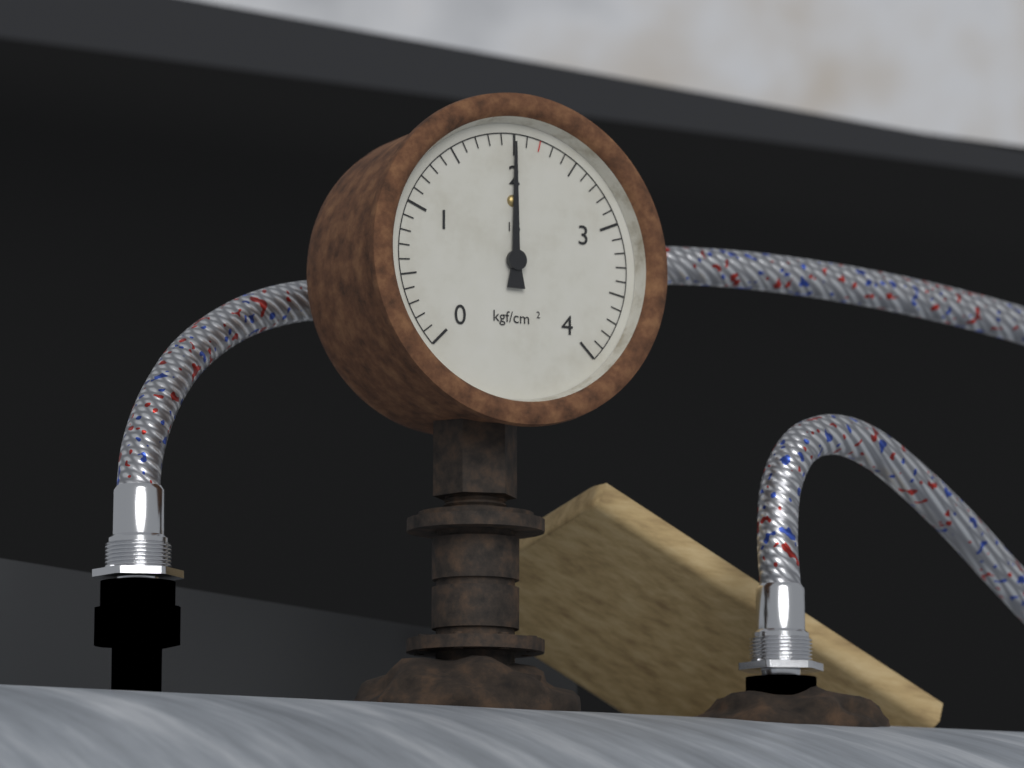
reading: 2.0 kgf/cm²
